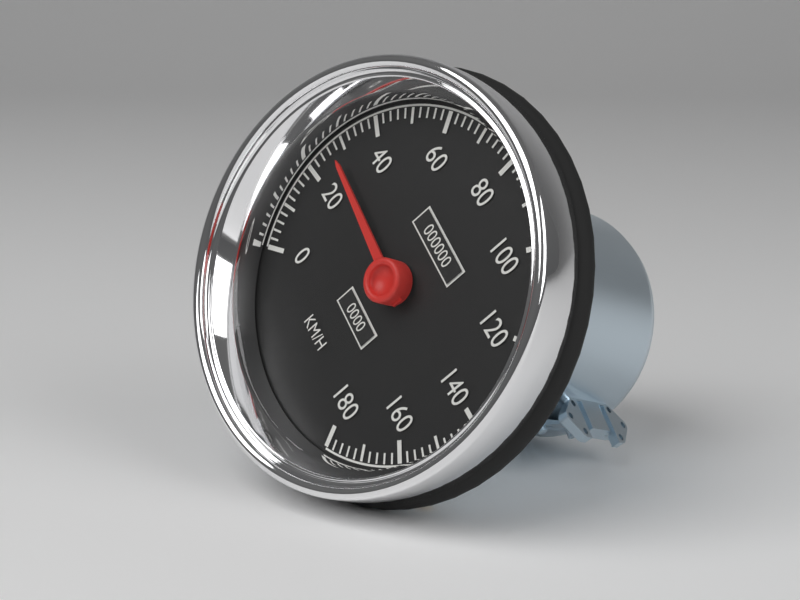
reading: 28 km/h
